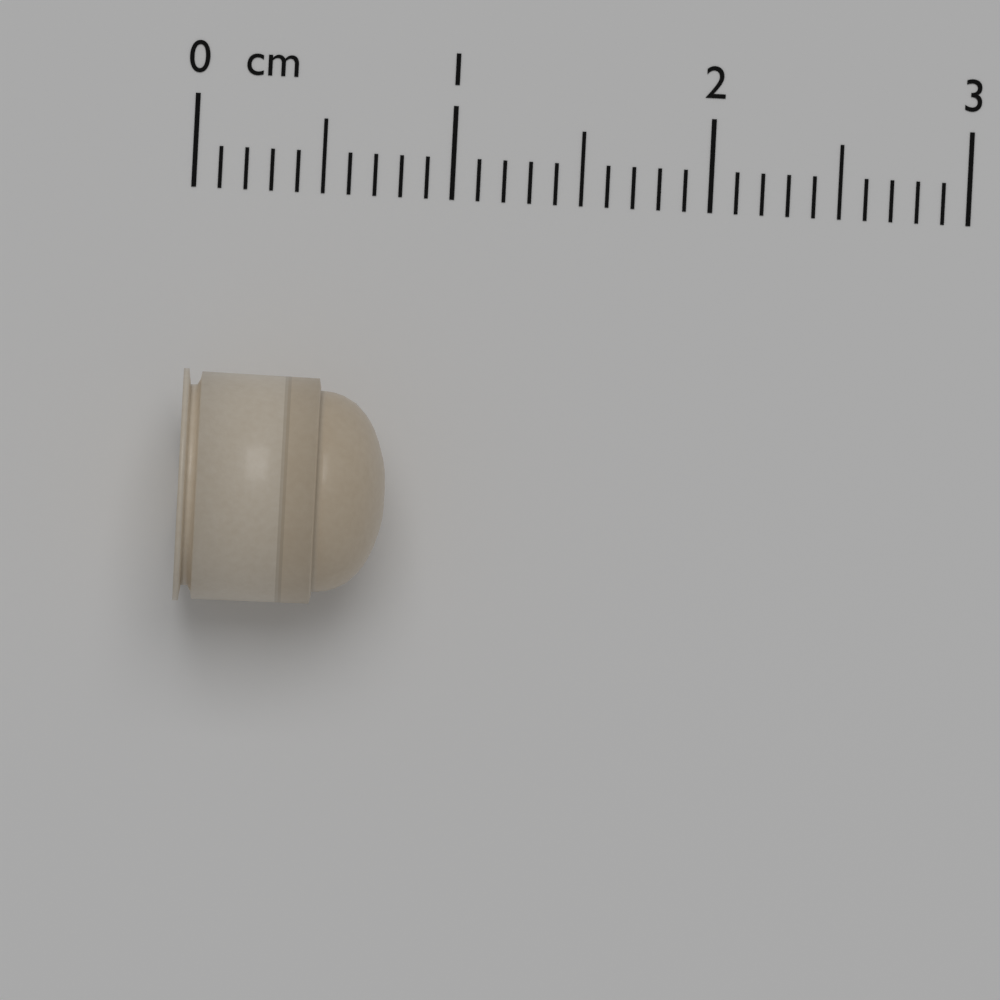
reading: 0.8 cm
